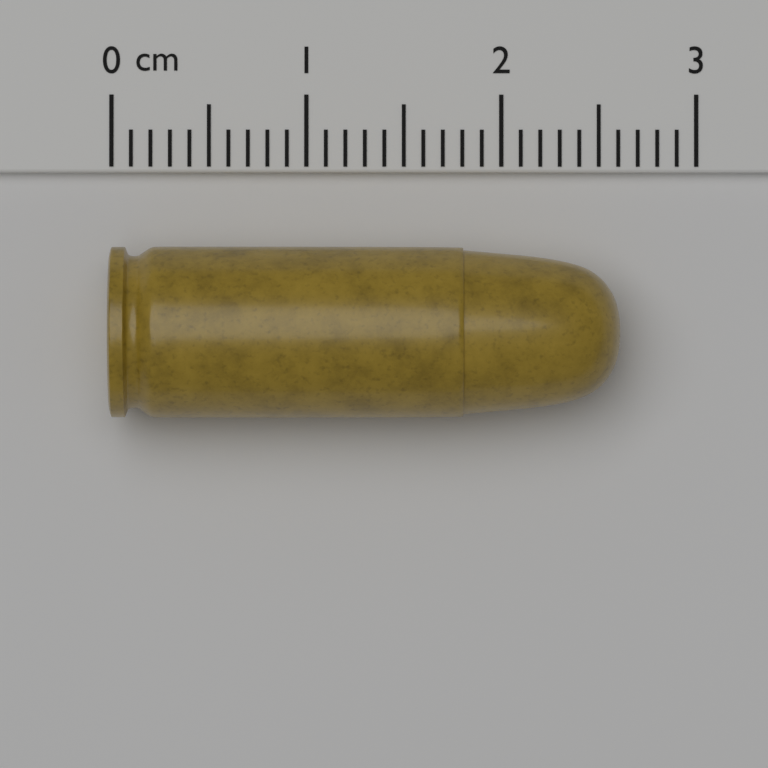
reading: 2.6 cm
